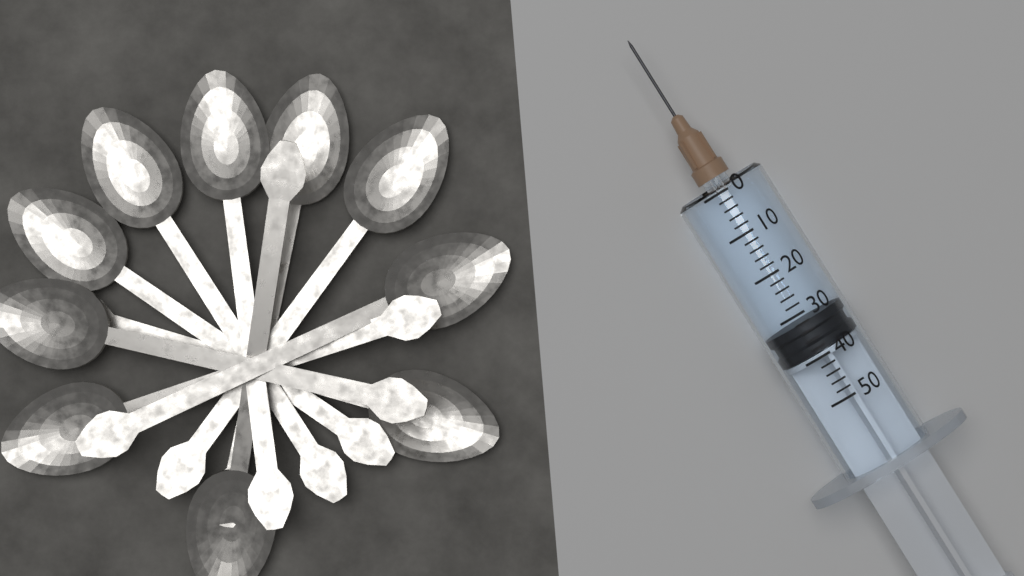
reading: 32 (no unit)
